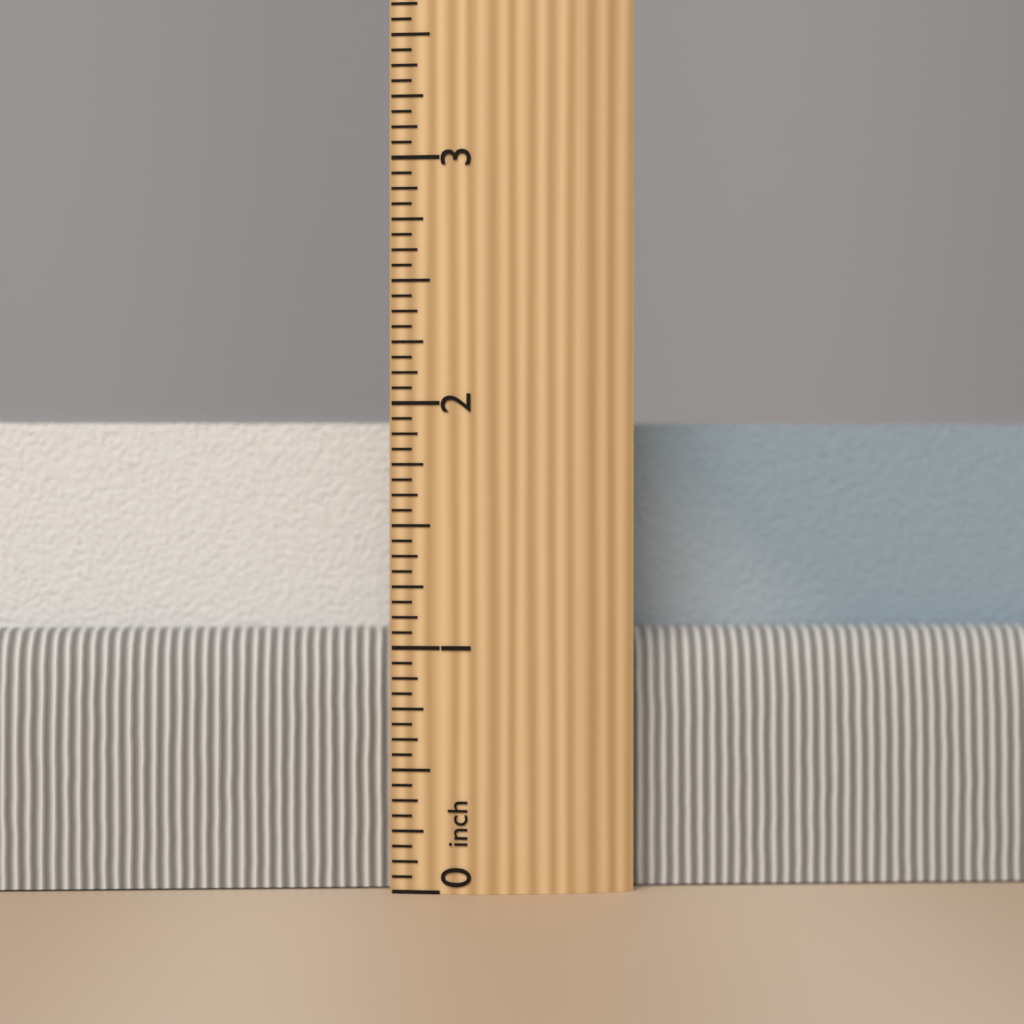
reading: 1.9375 inch
